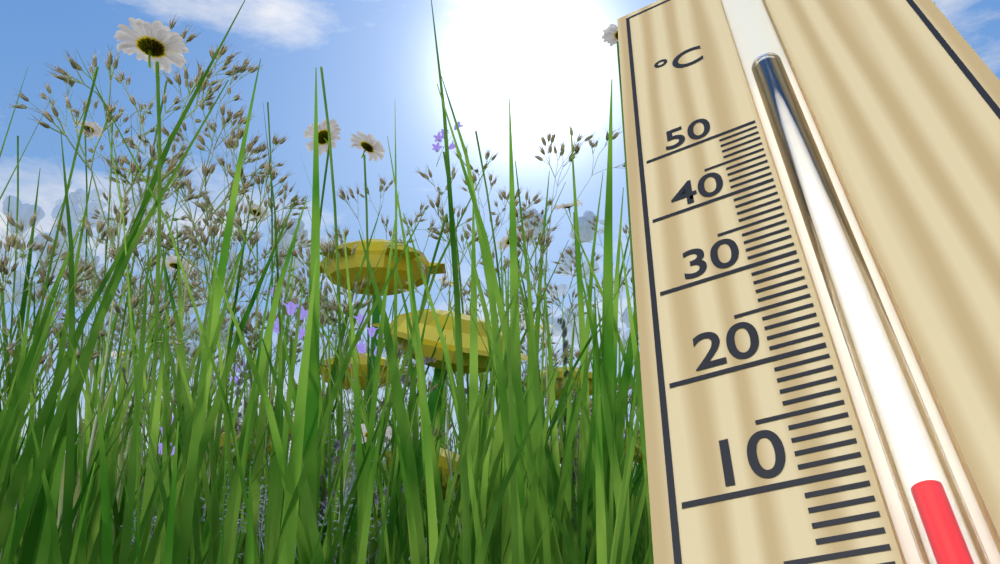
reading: 8 °C
